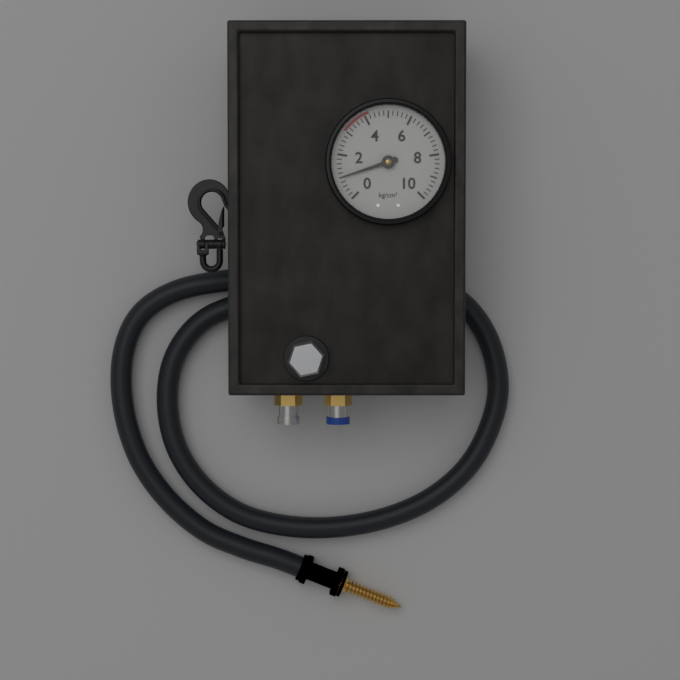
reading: 1.0 kg/cm²
